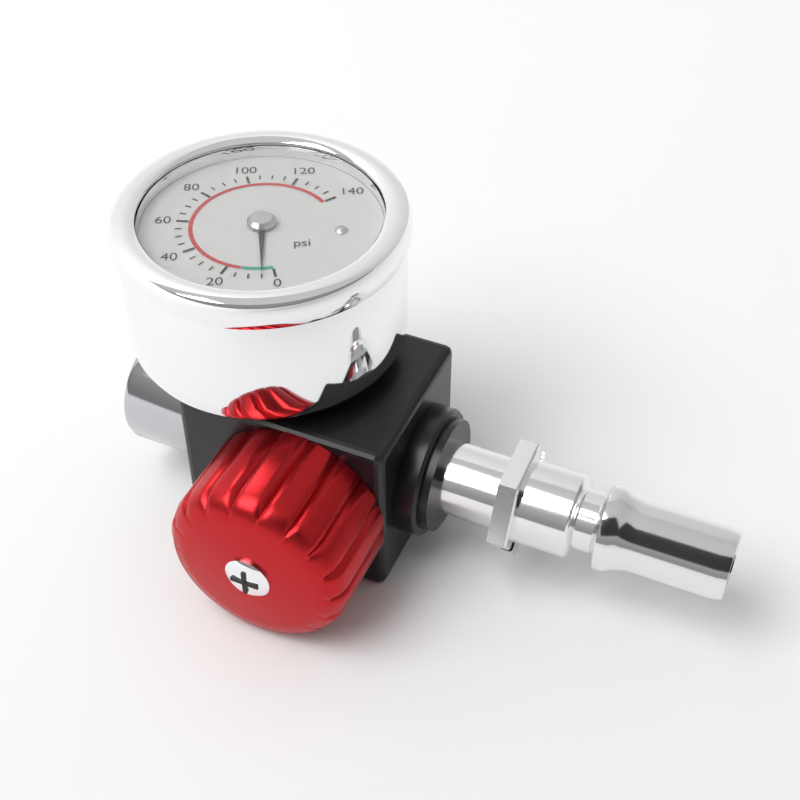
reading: 5 psi
